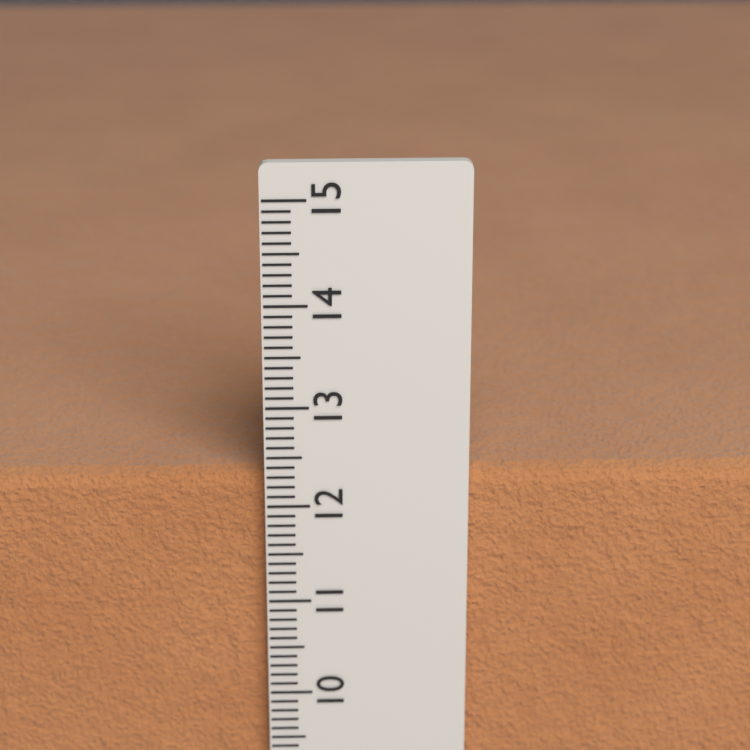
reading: 12.3 cm
